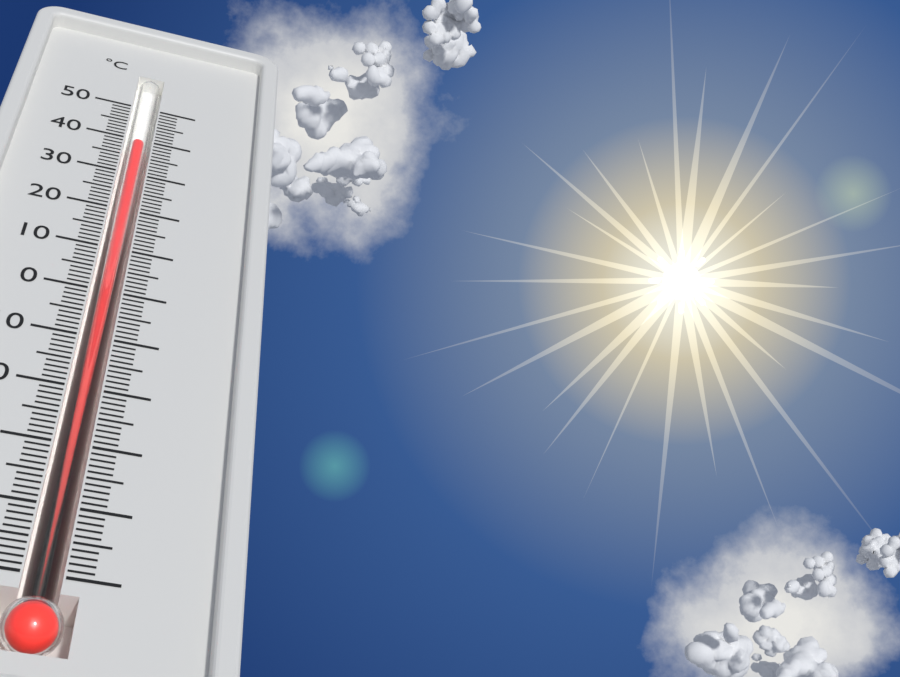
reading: 40 °C
